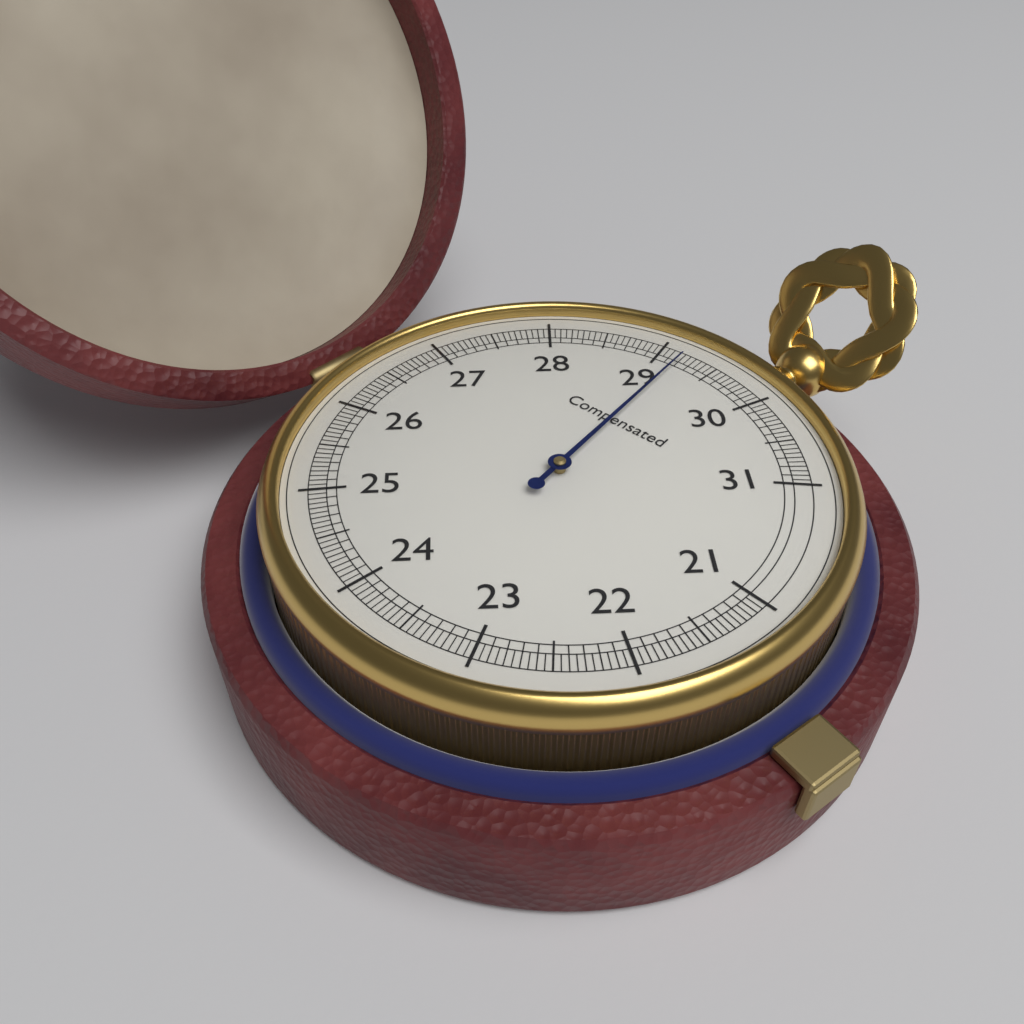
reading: 29.20 (no unit)
